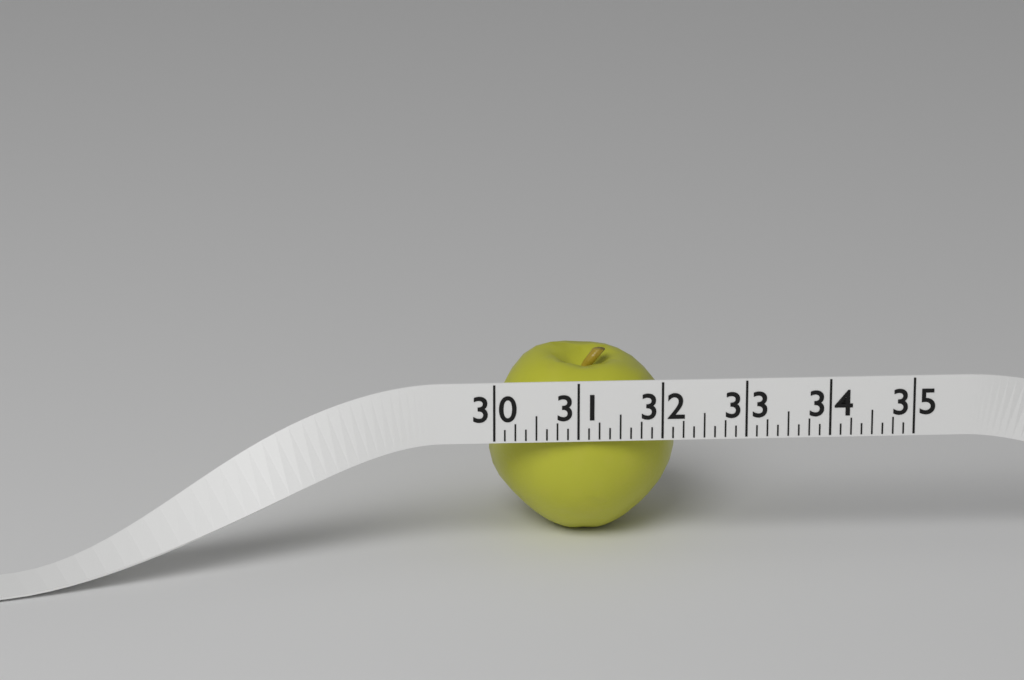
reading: 32.250 (no unit)
